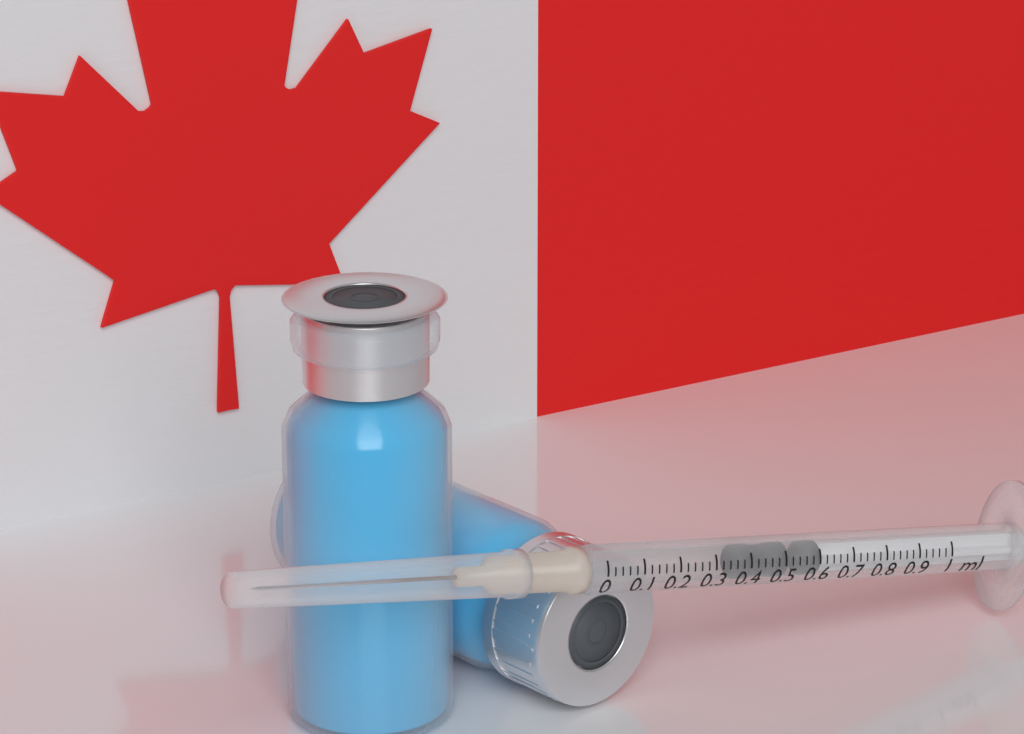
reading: 0.38 ml
